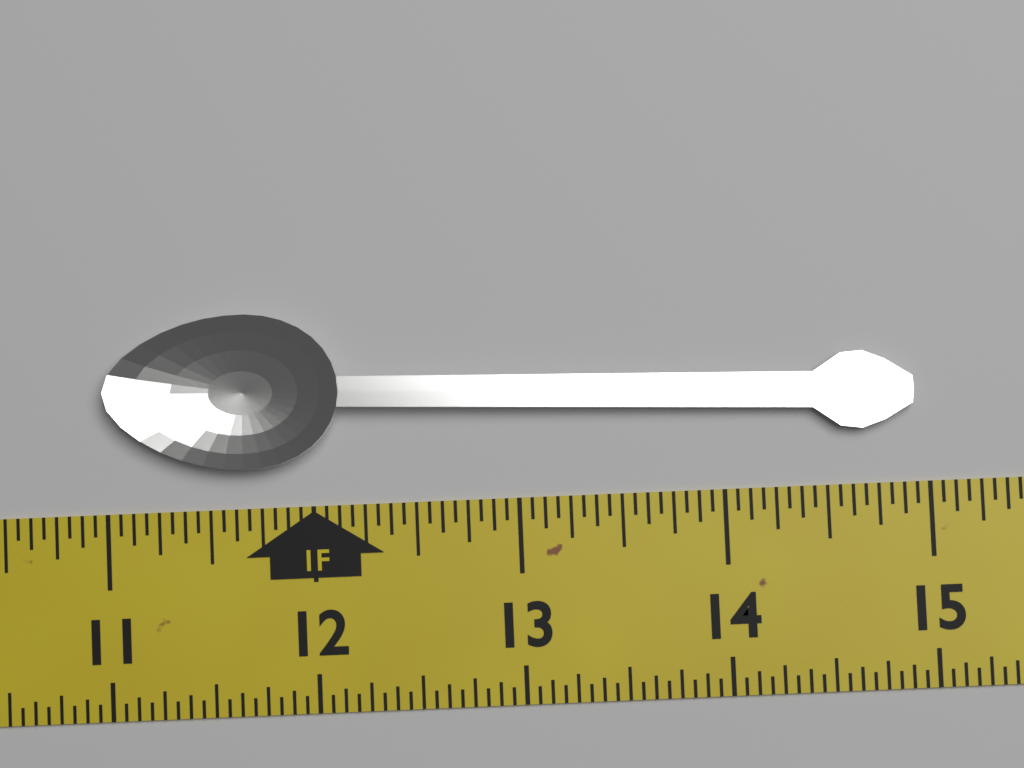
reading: 14.9375 in
